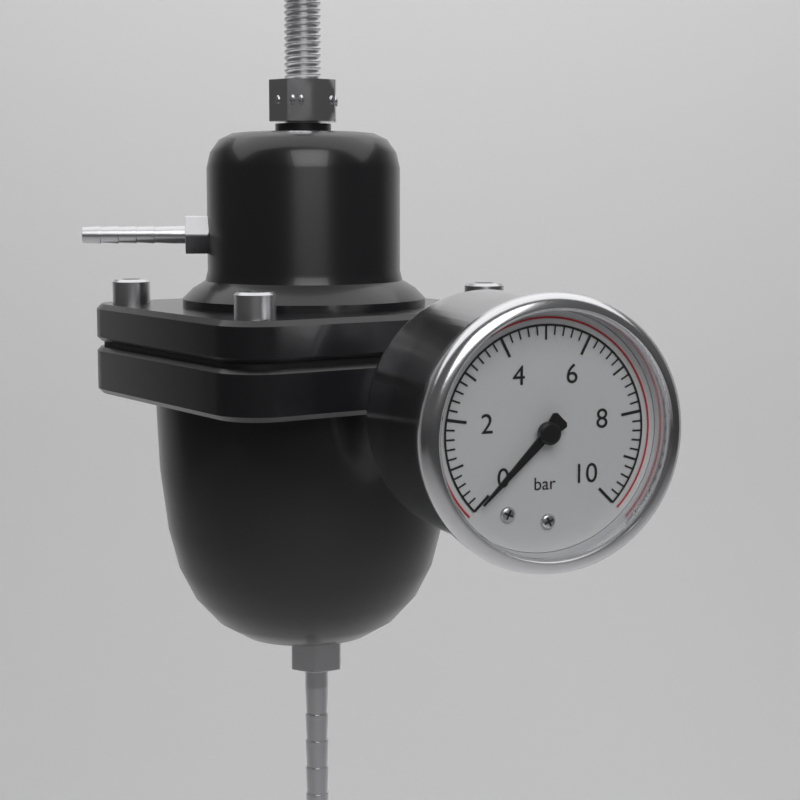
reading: 0.0 bar
